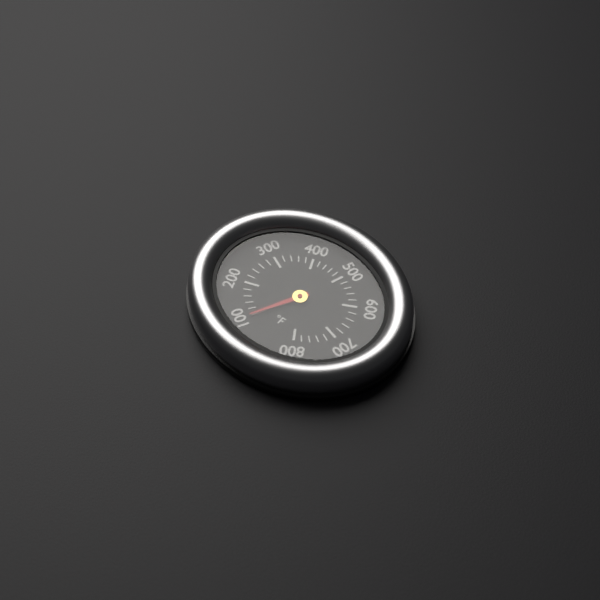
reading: 100 °F
